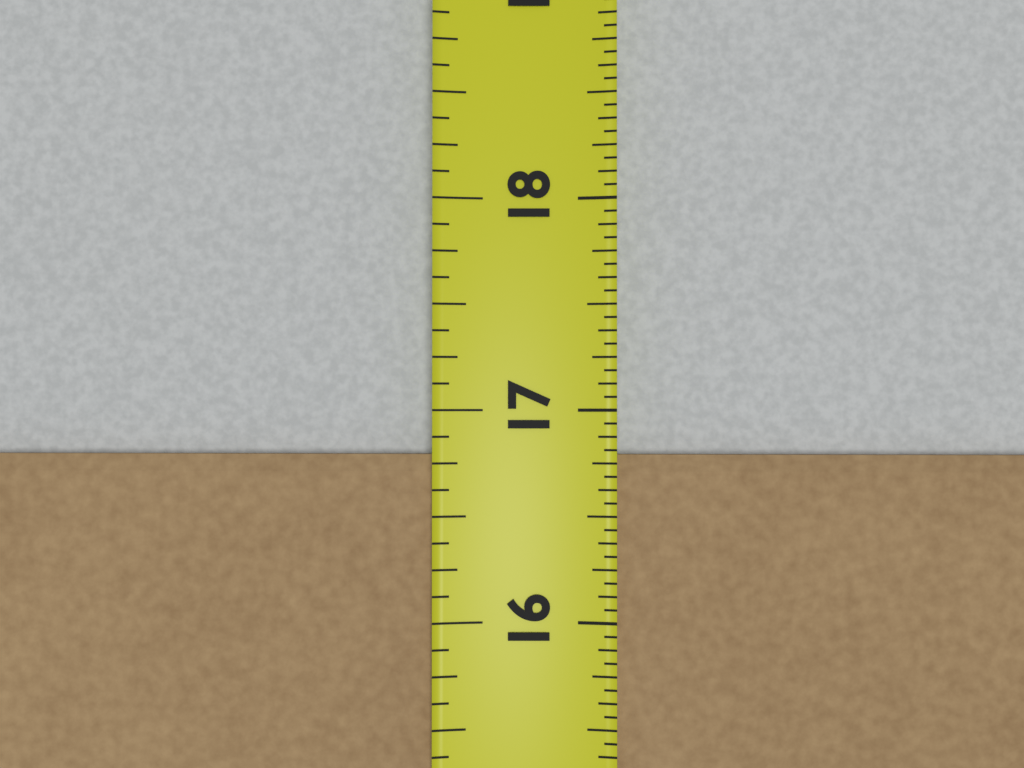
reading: 16.8125 in
